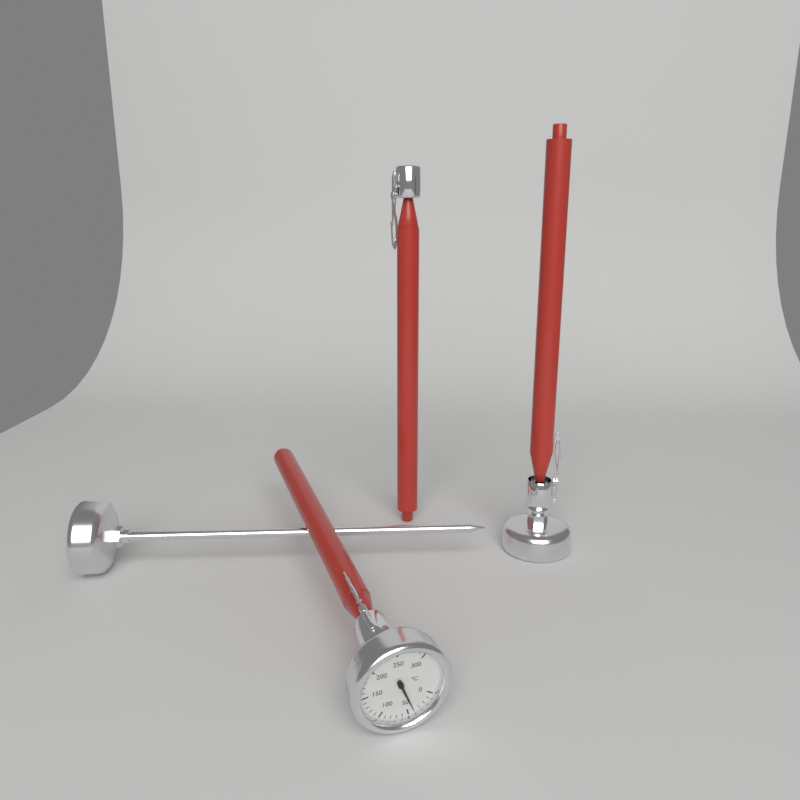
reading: 40 °C
